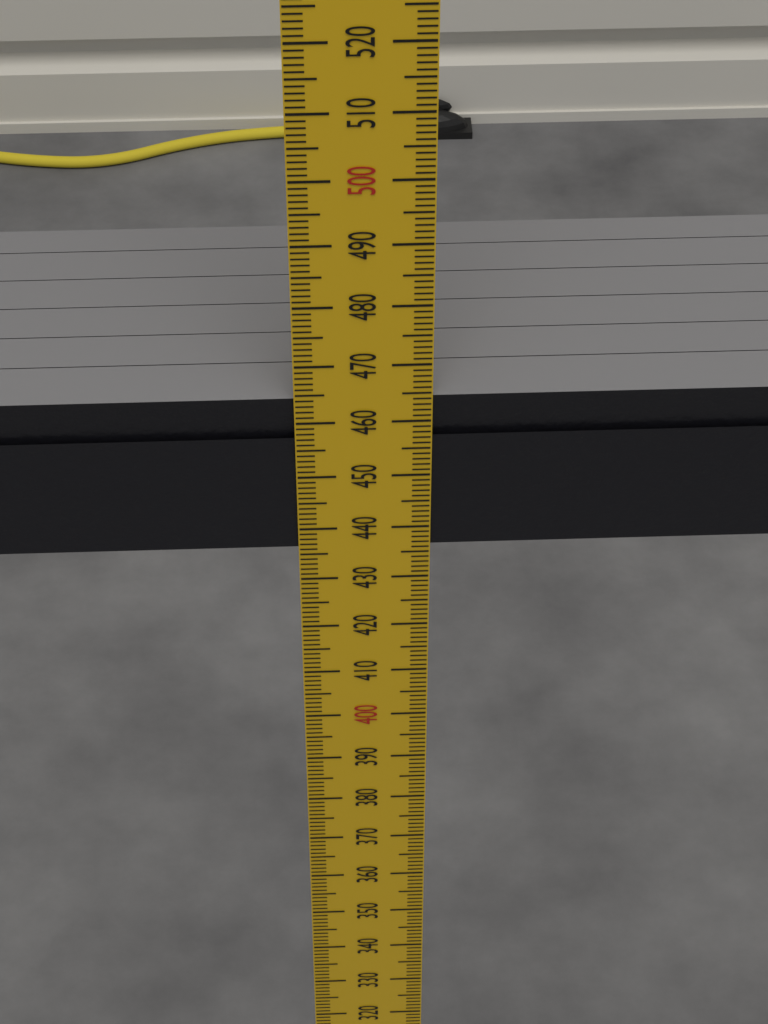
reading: 464 mm
